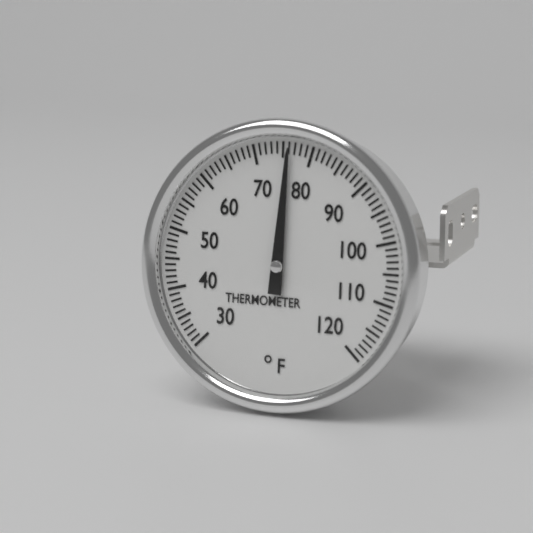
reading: 76 °F
